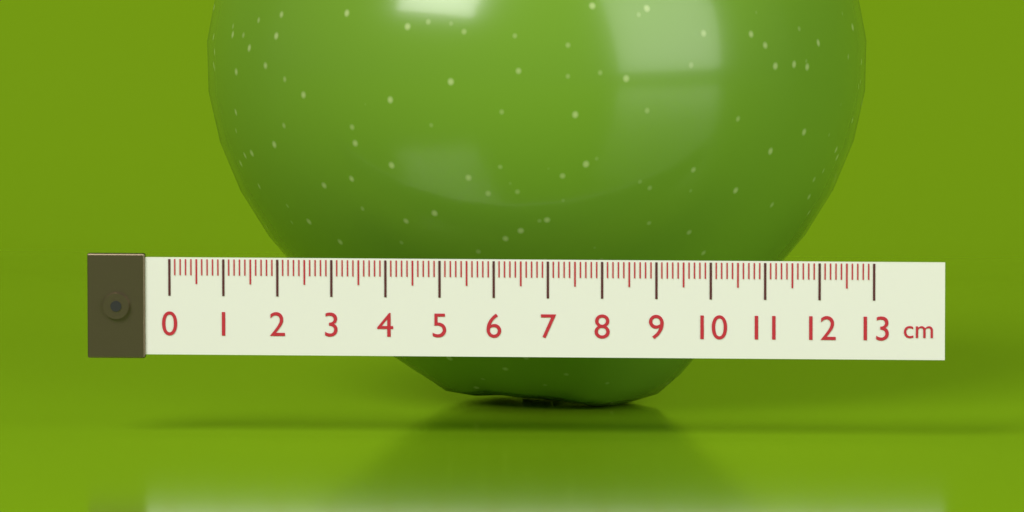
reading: 12.6 cm
